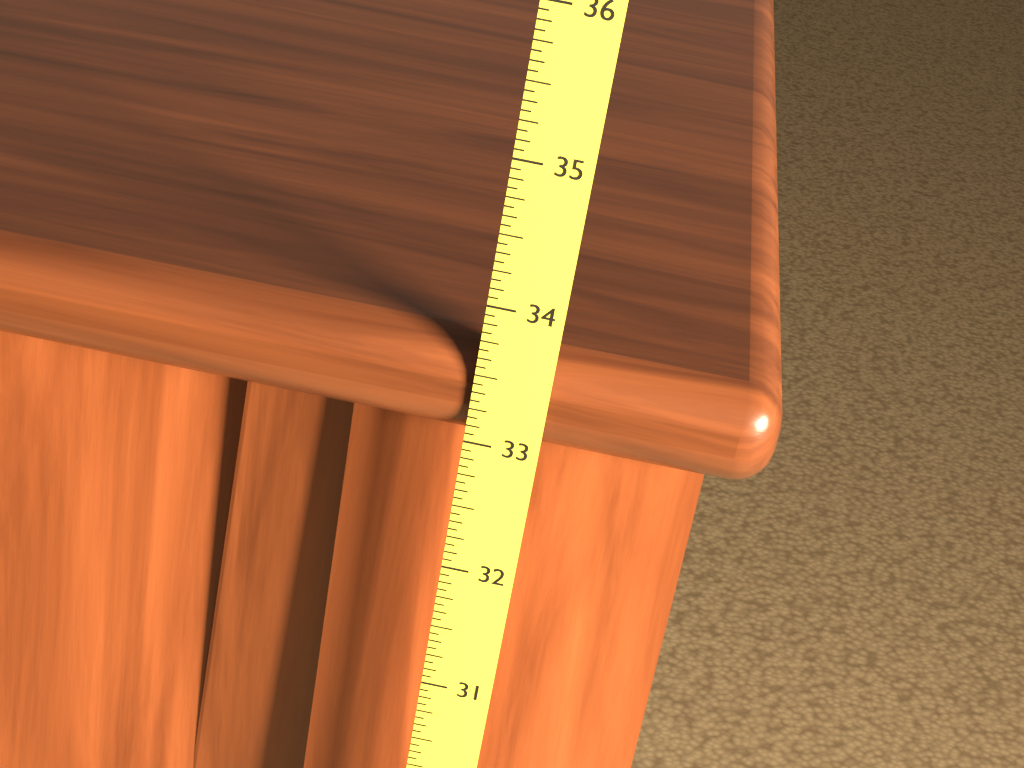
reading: 33.6875 (no unit)
